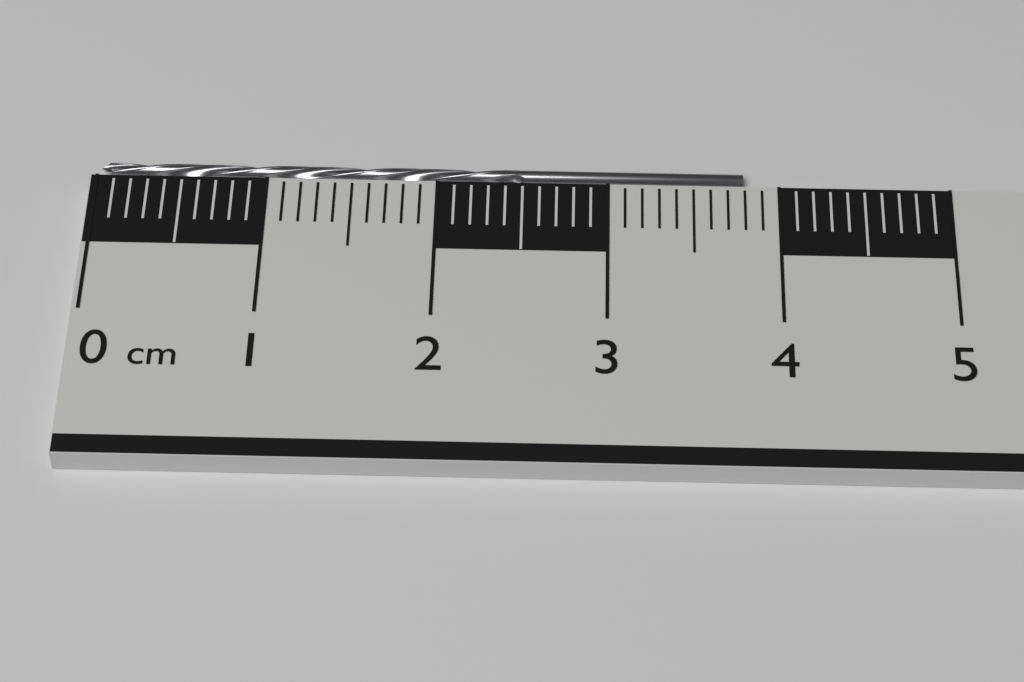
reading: 3.8 cm
